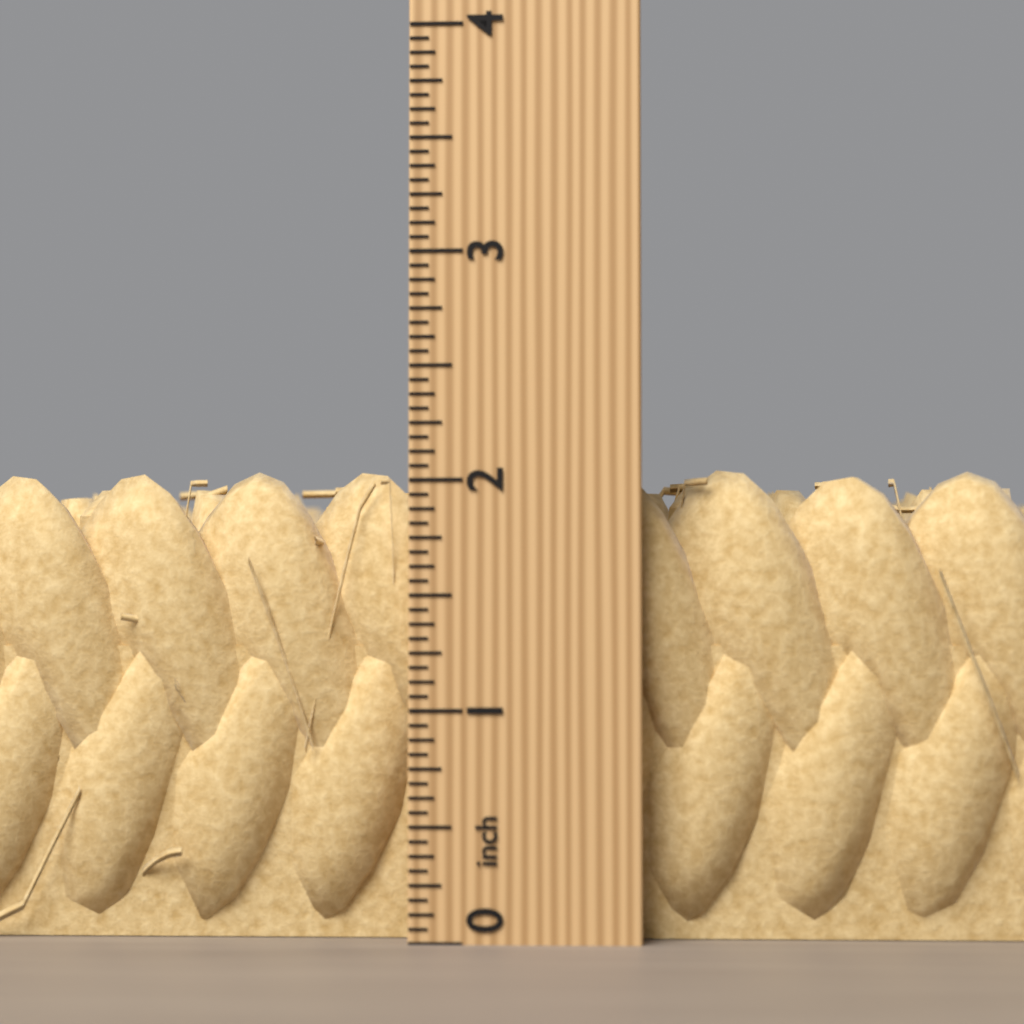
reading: 2.0625 inch
